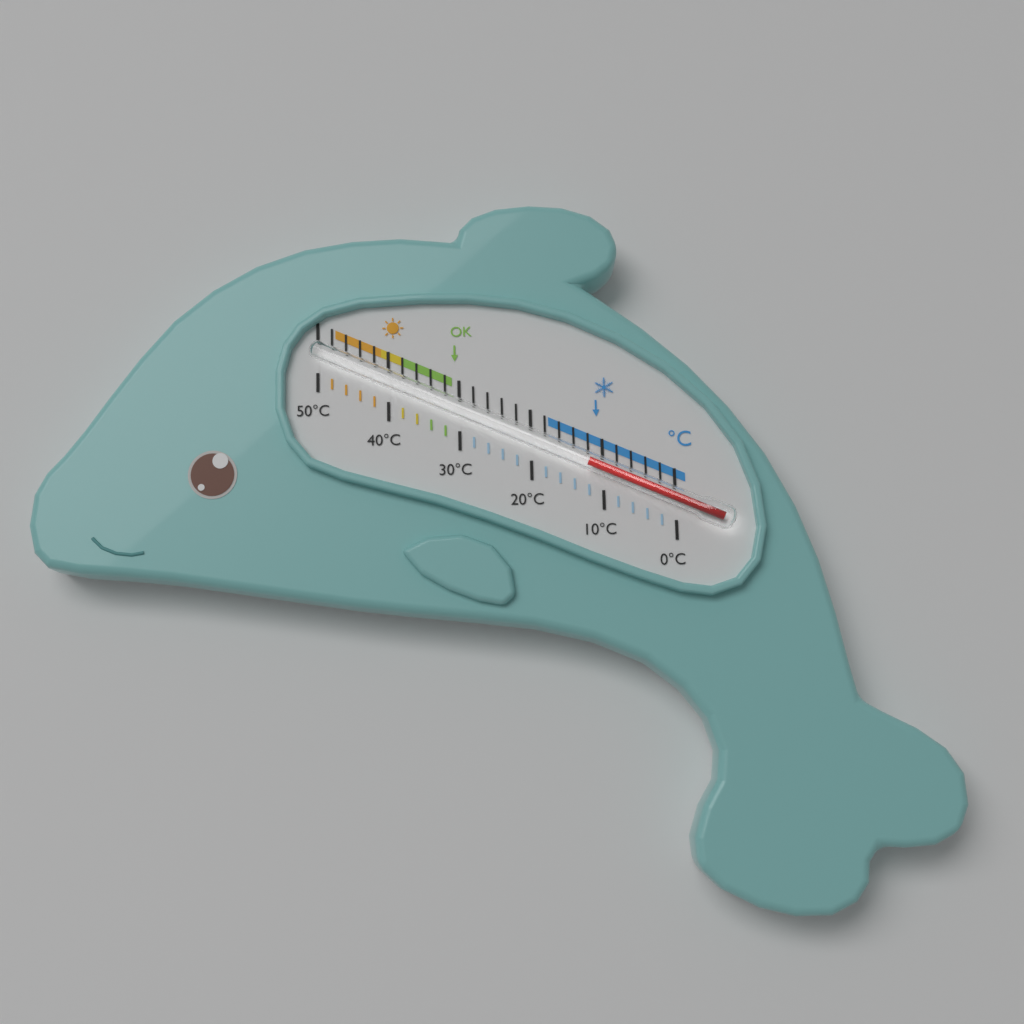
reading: 12 °C
